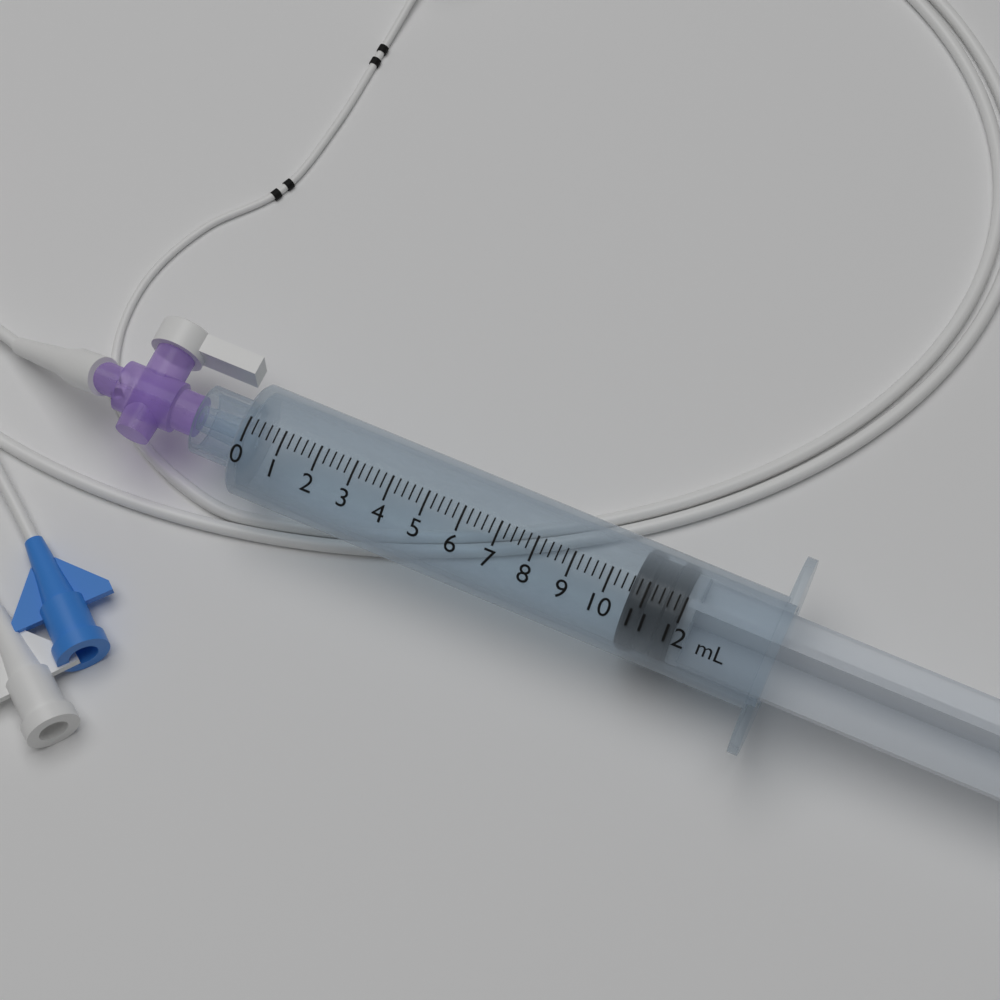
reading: 10.6 mL
